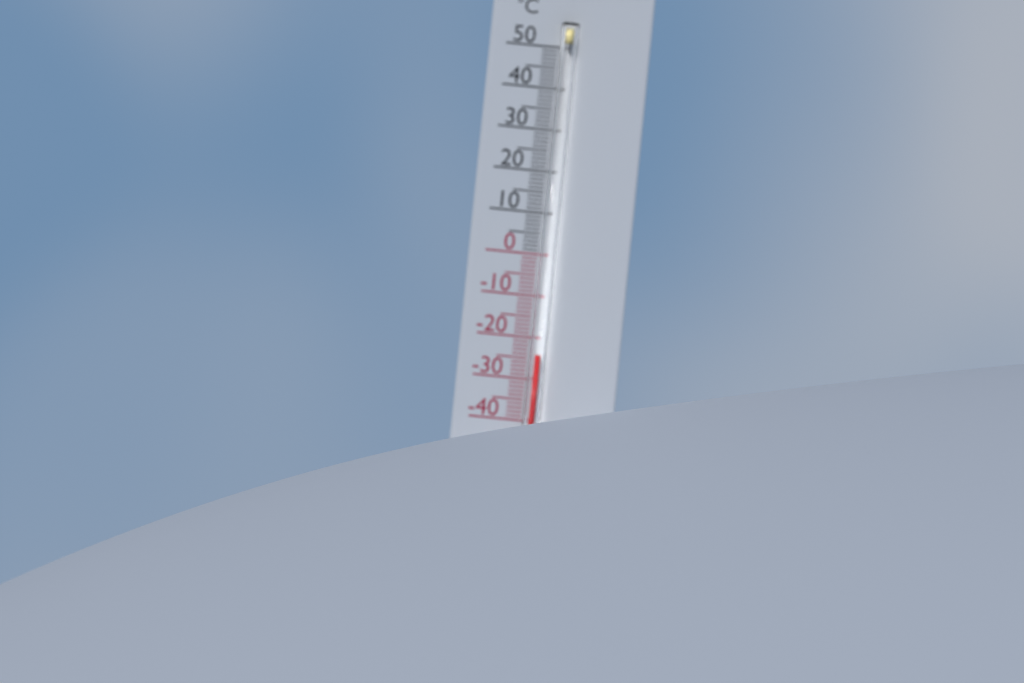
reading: -24 °C
